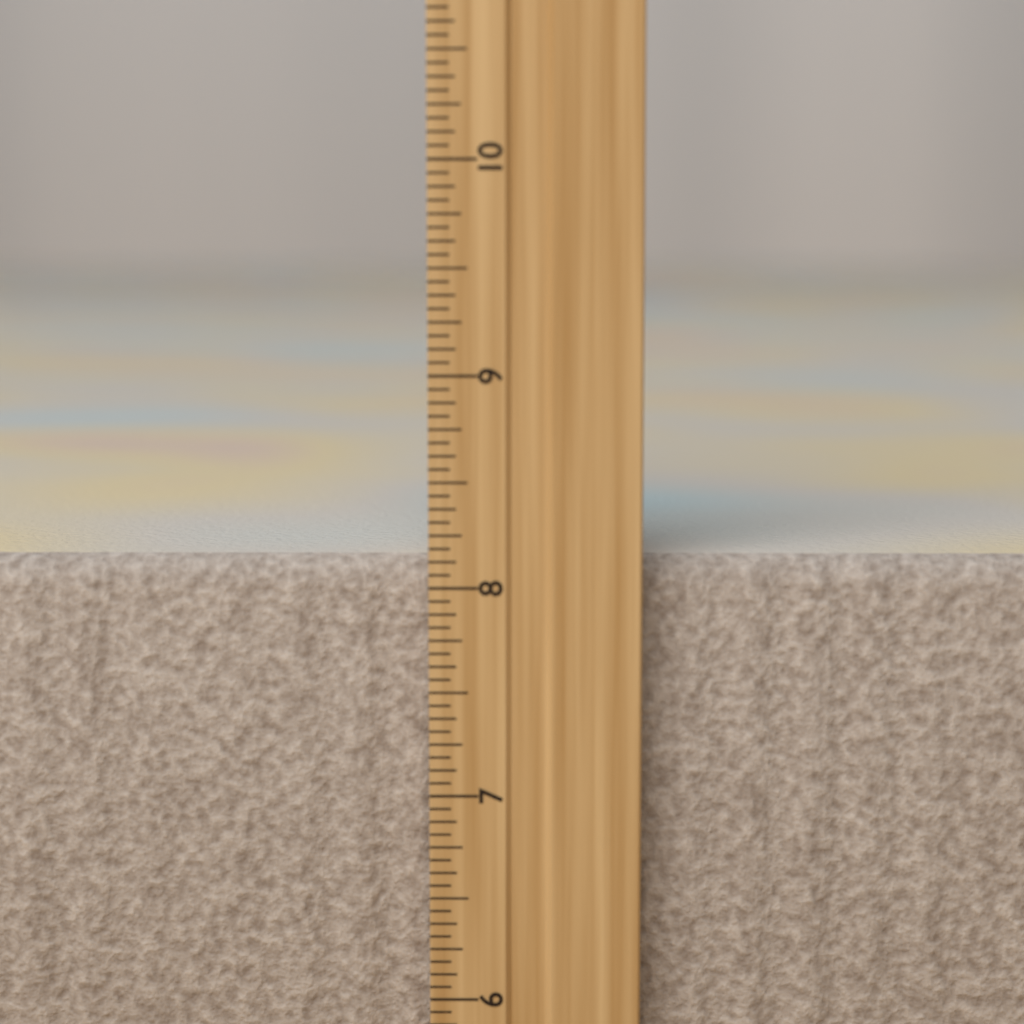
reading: 8.1250 inch
